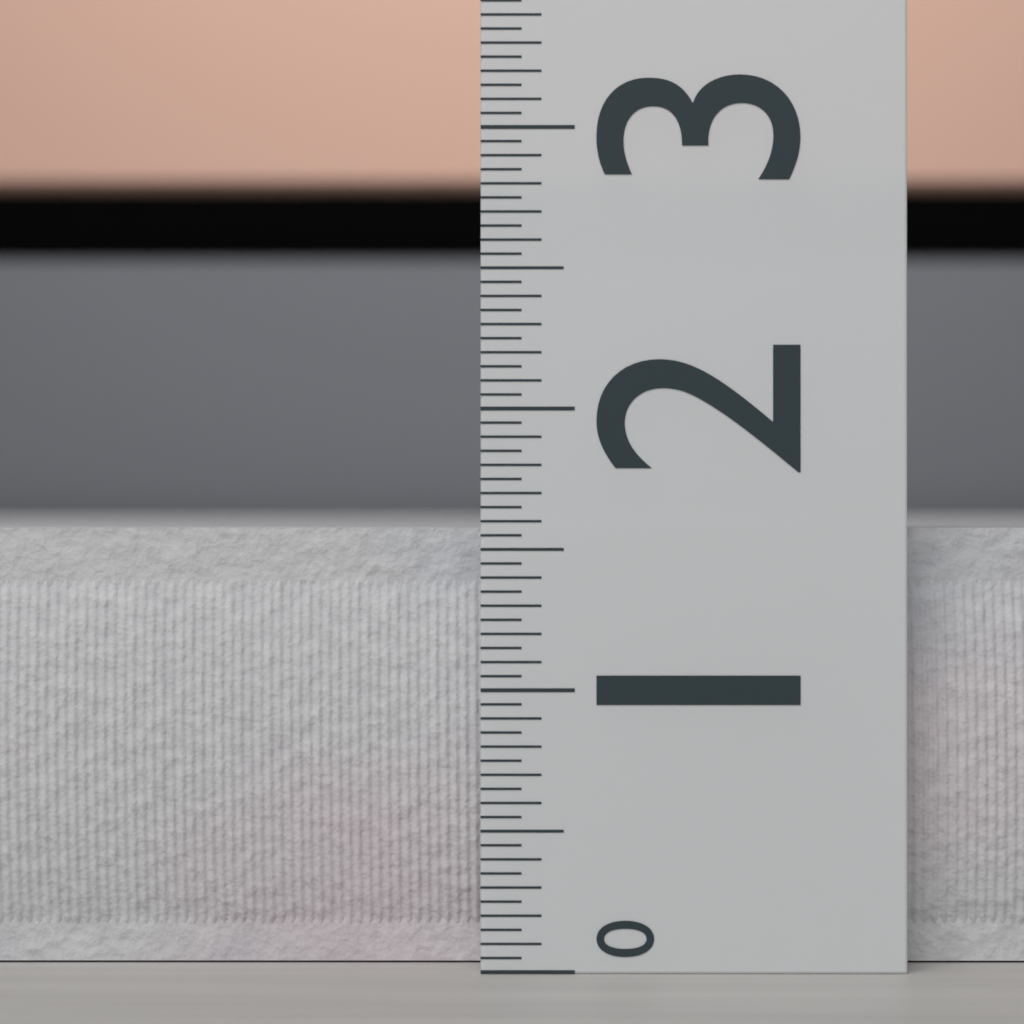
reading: 1.60 (no unit)
